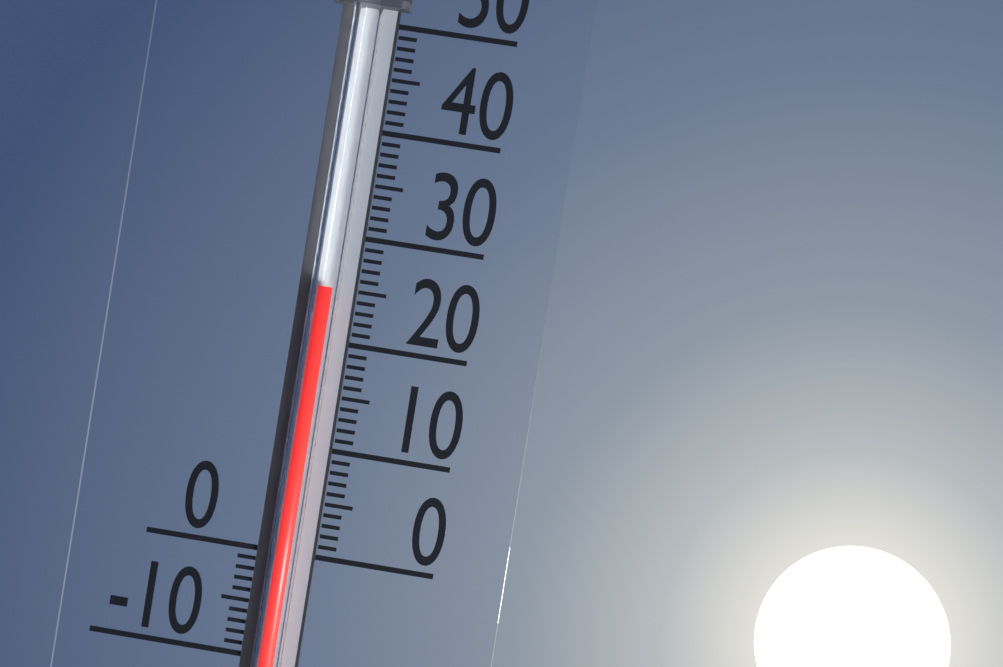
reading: 25 (no unit)
